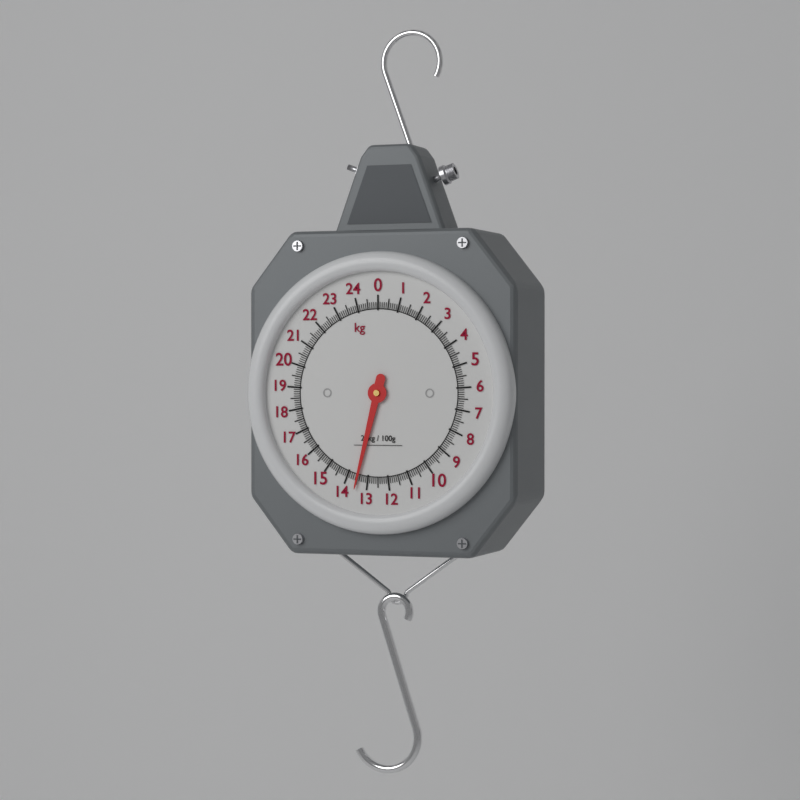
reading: 13.5 kg
